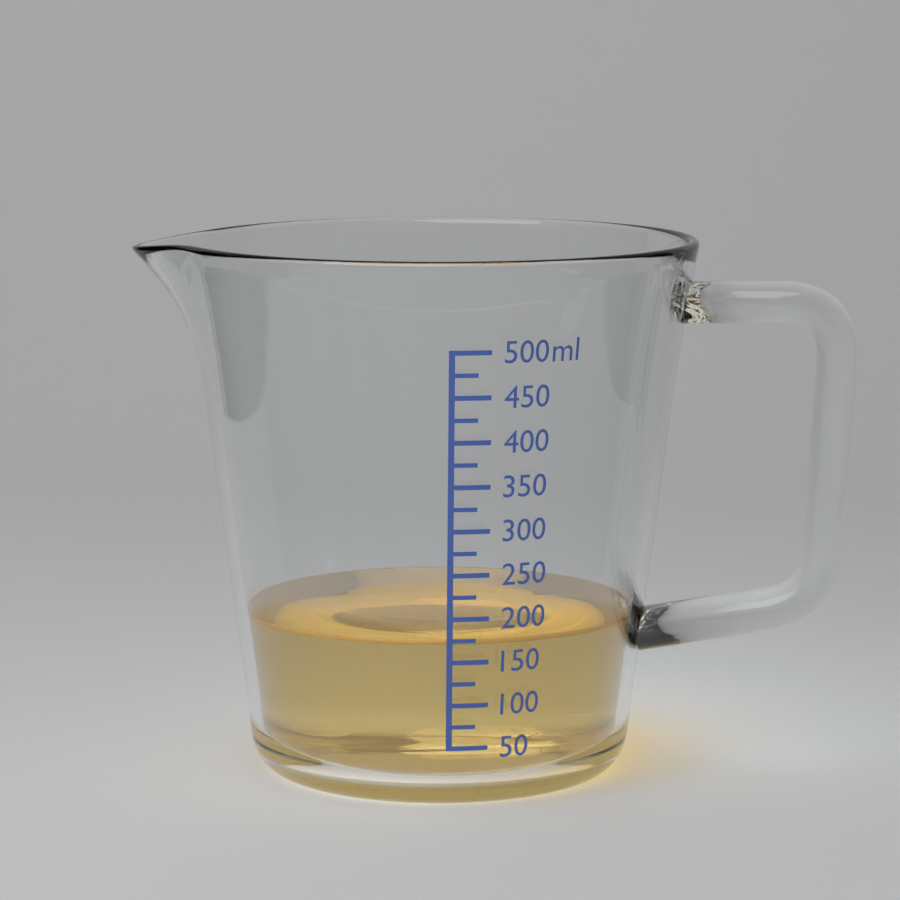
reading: 175 ml
